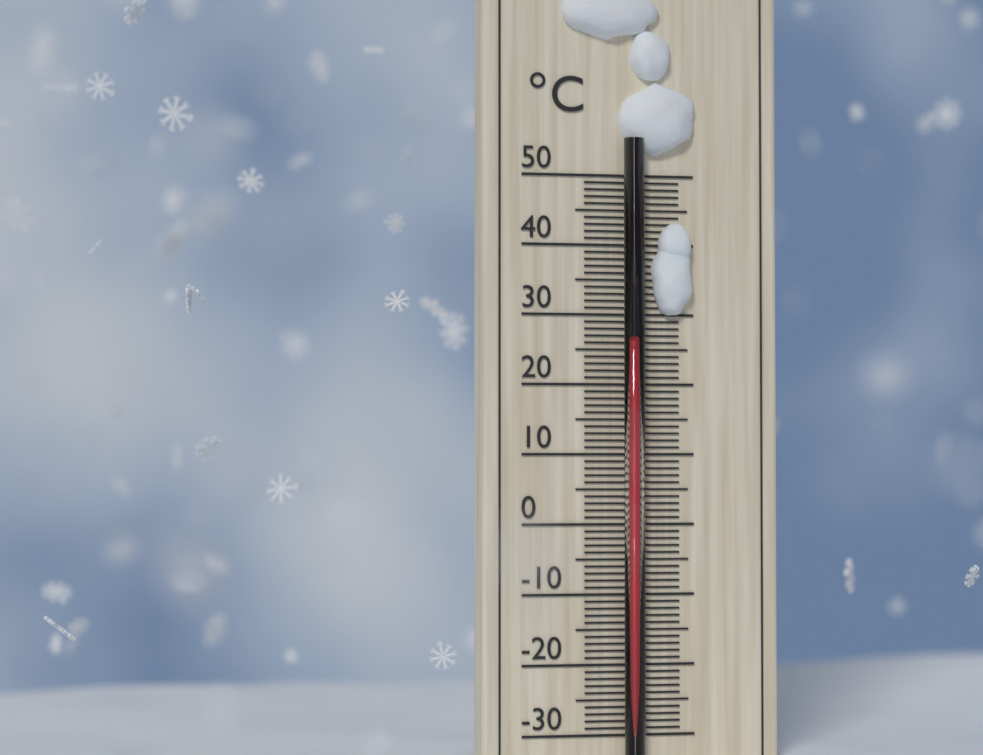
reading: 26 °C
